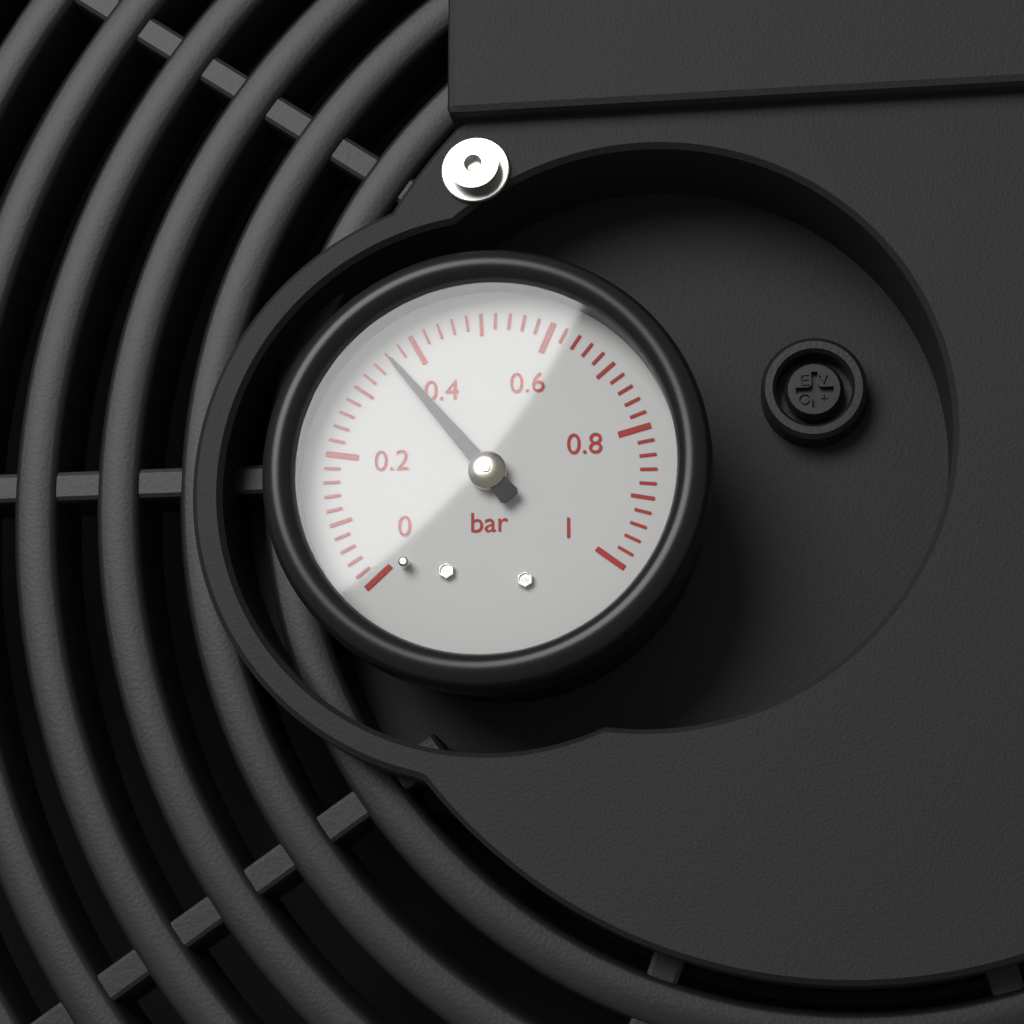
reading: 0.36 bar
